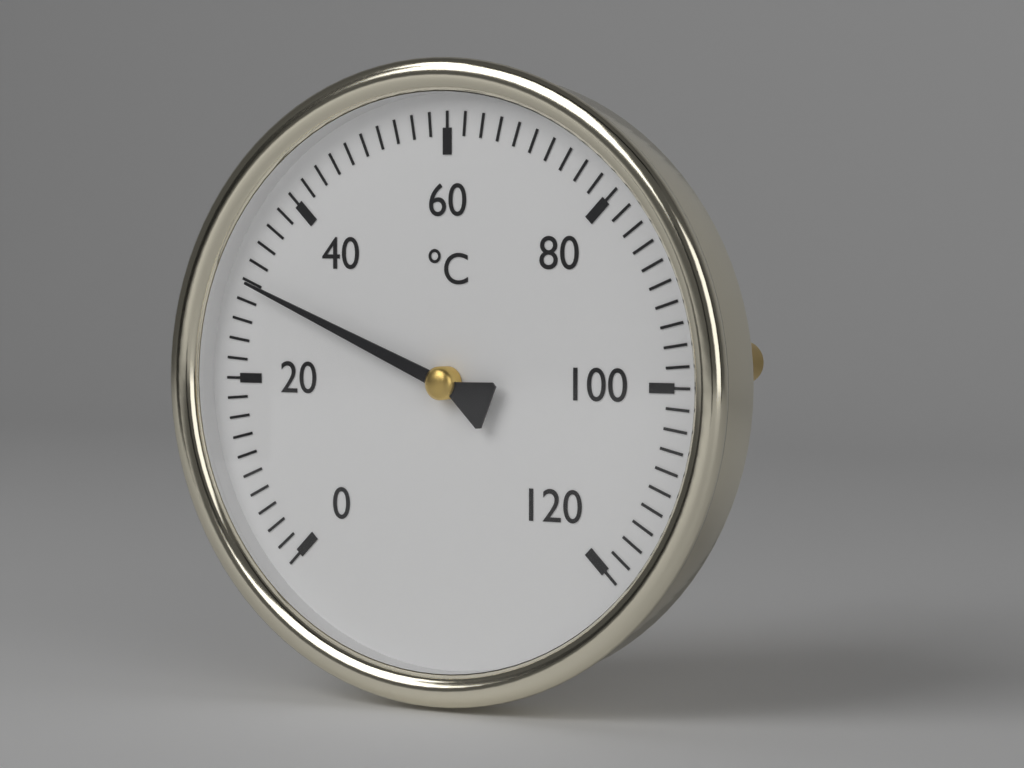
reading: 30 °C
